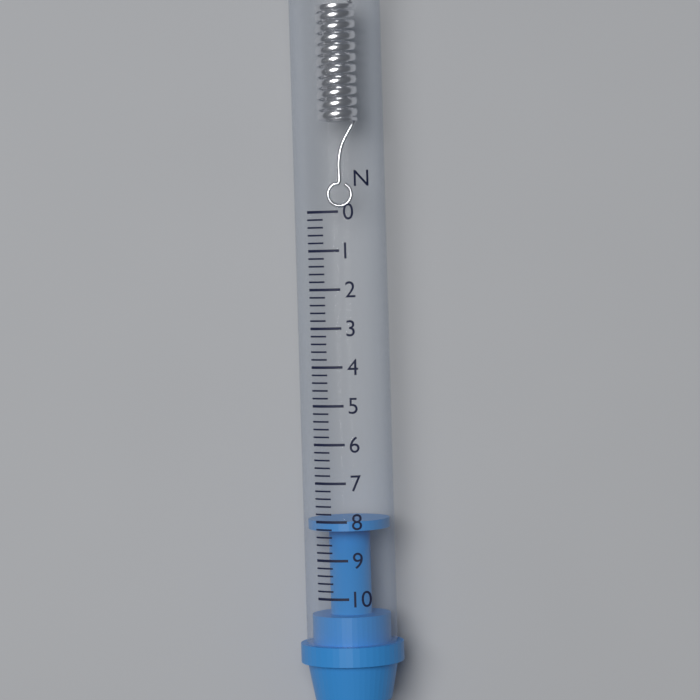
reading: 8.0 N
